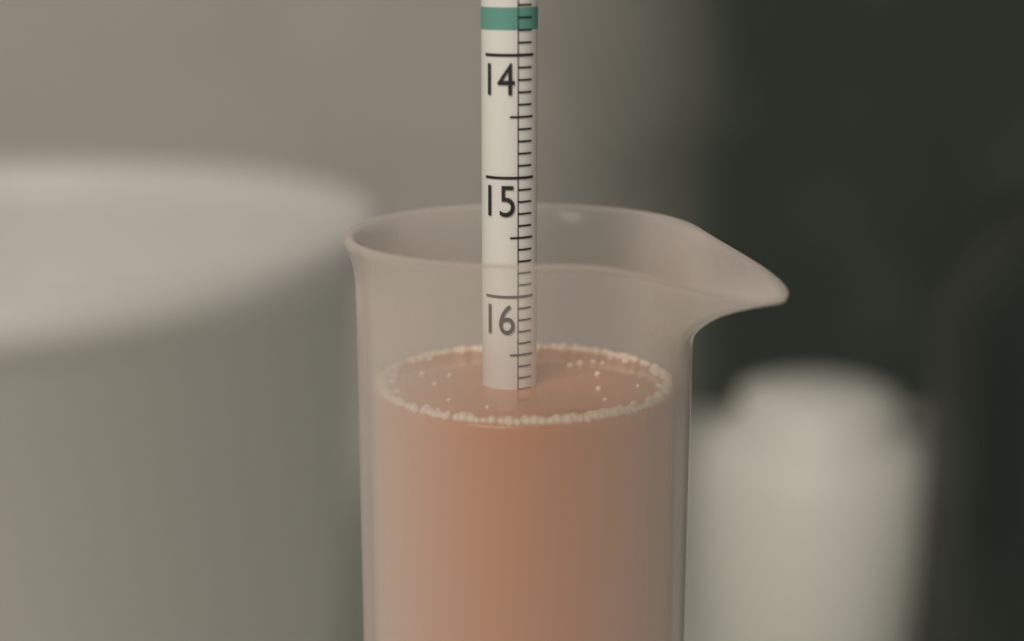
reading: 16.8 (no unit)
